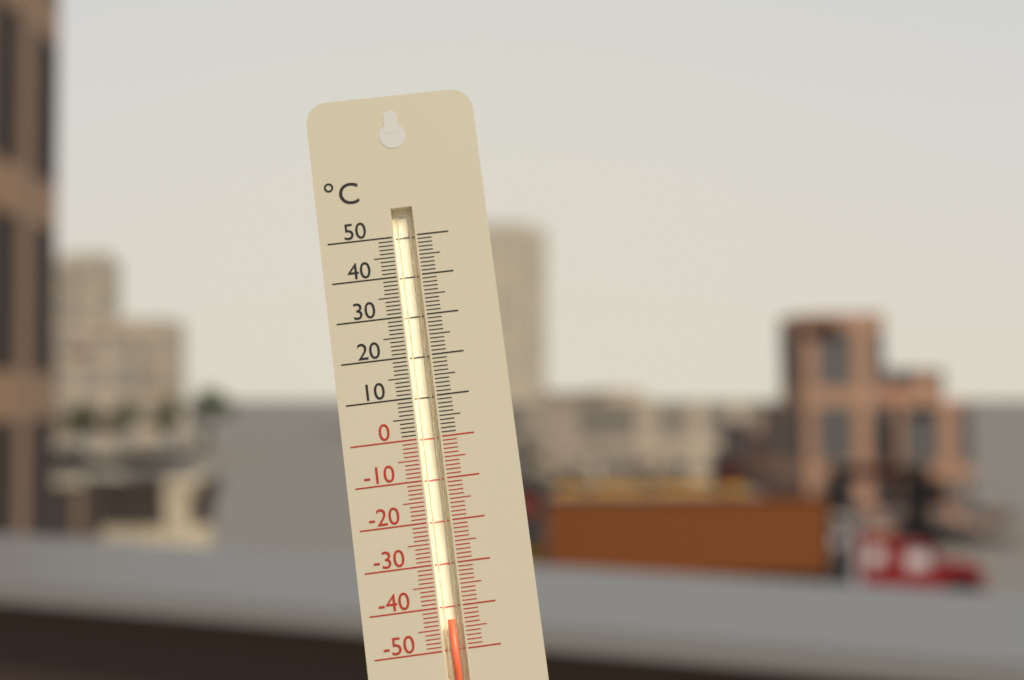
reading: -43 °C
